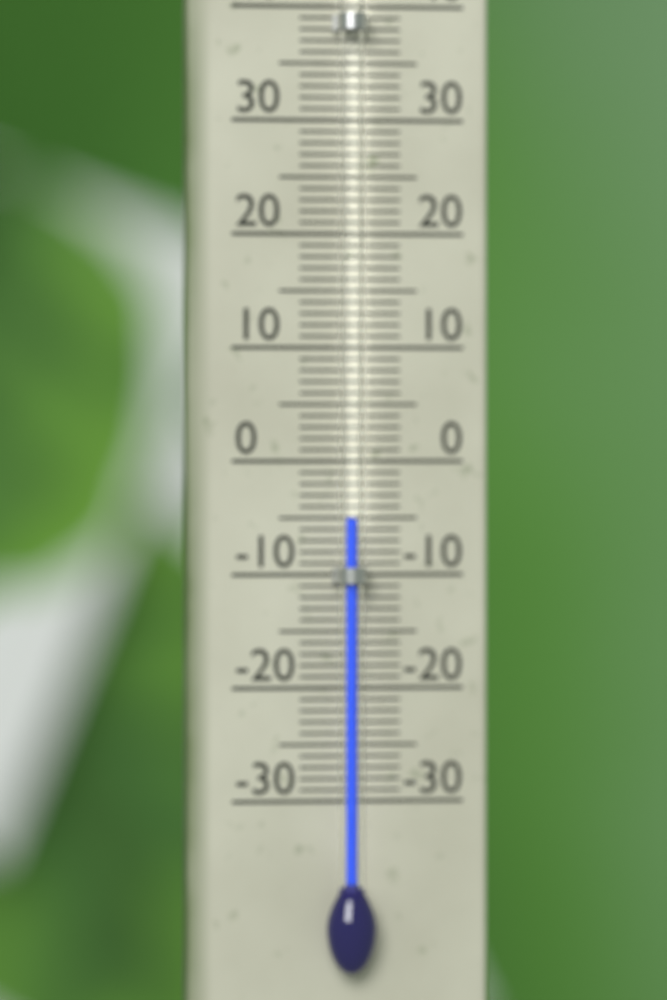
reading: -5 °C
